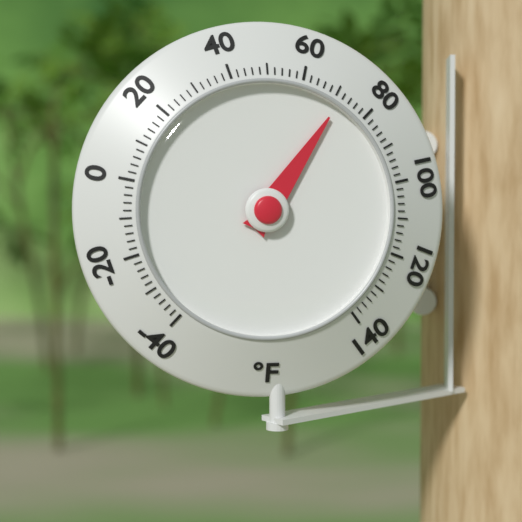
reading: 72 °F
